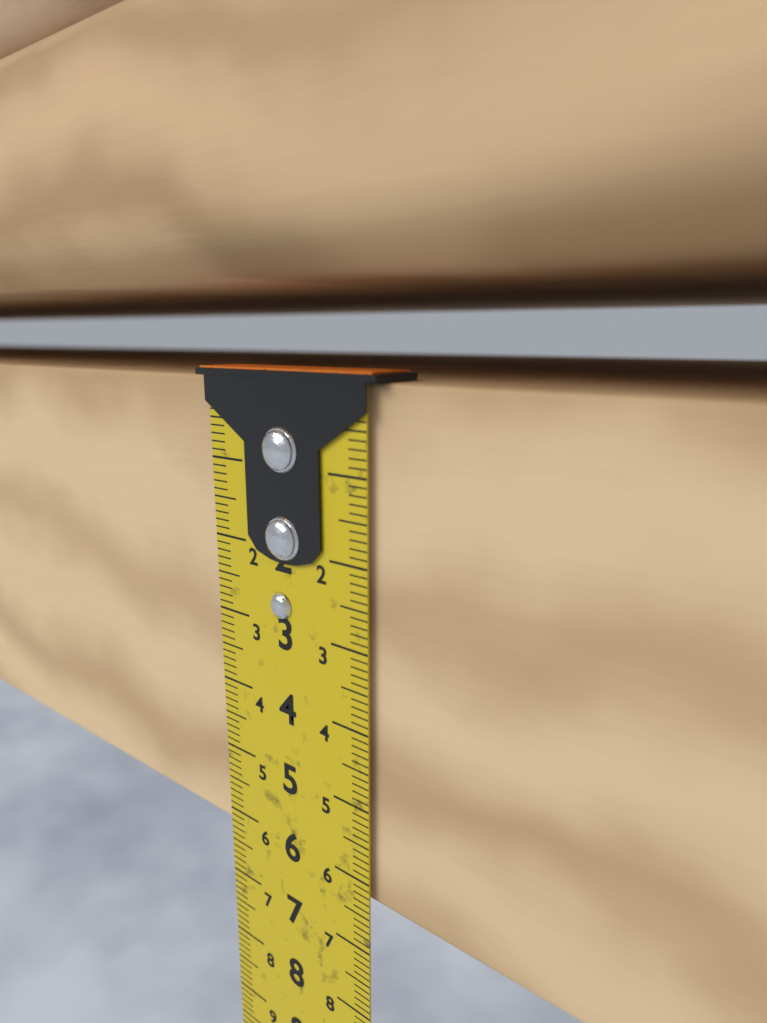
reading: 6.3 cm
